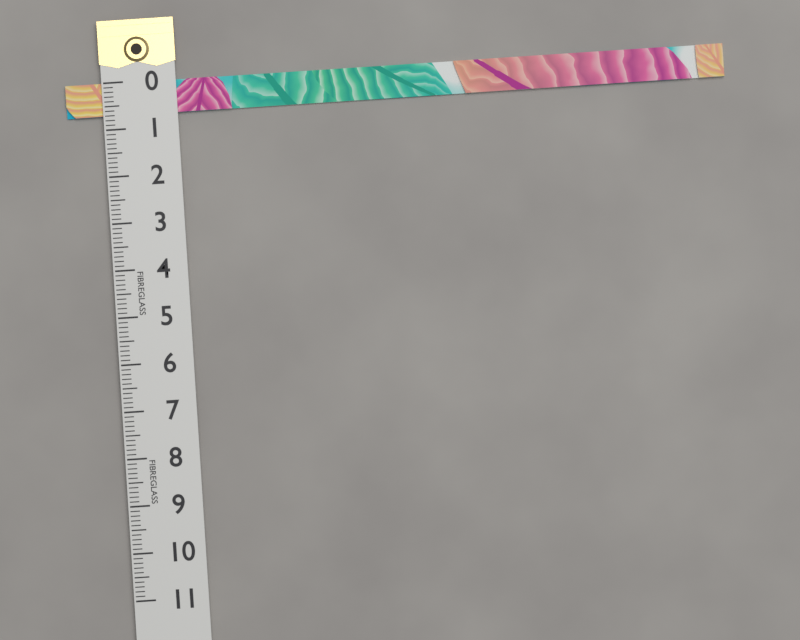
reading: 0.7 (no unit)
